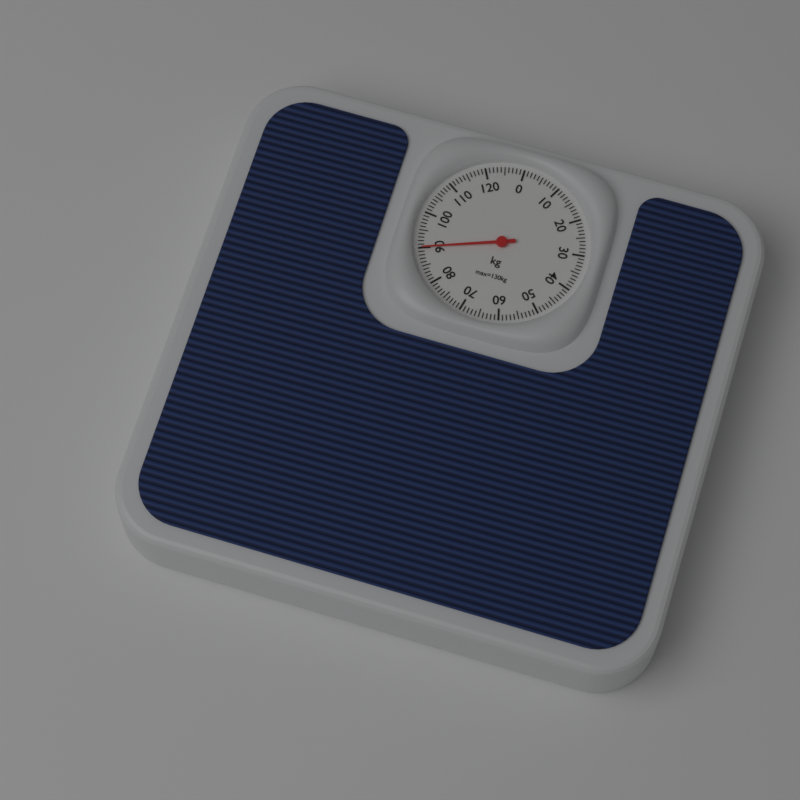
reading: 90 kg
